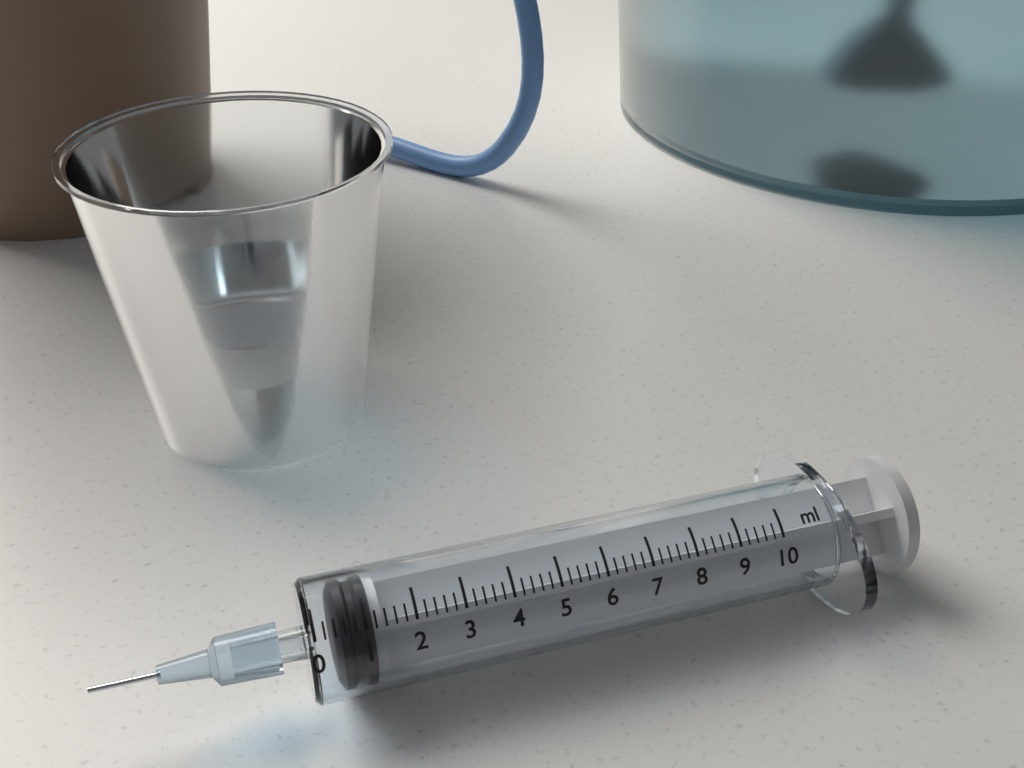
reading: 0.4 ml
